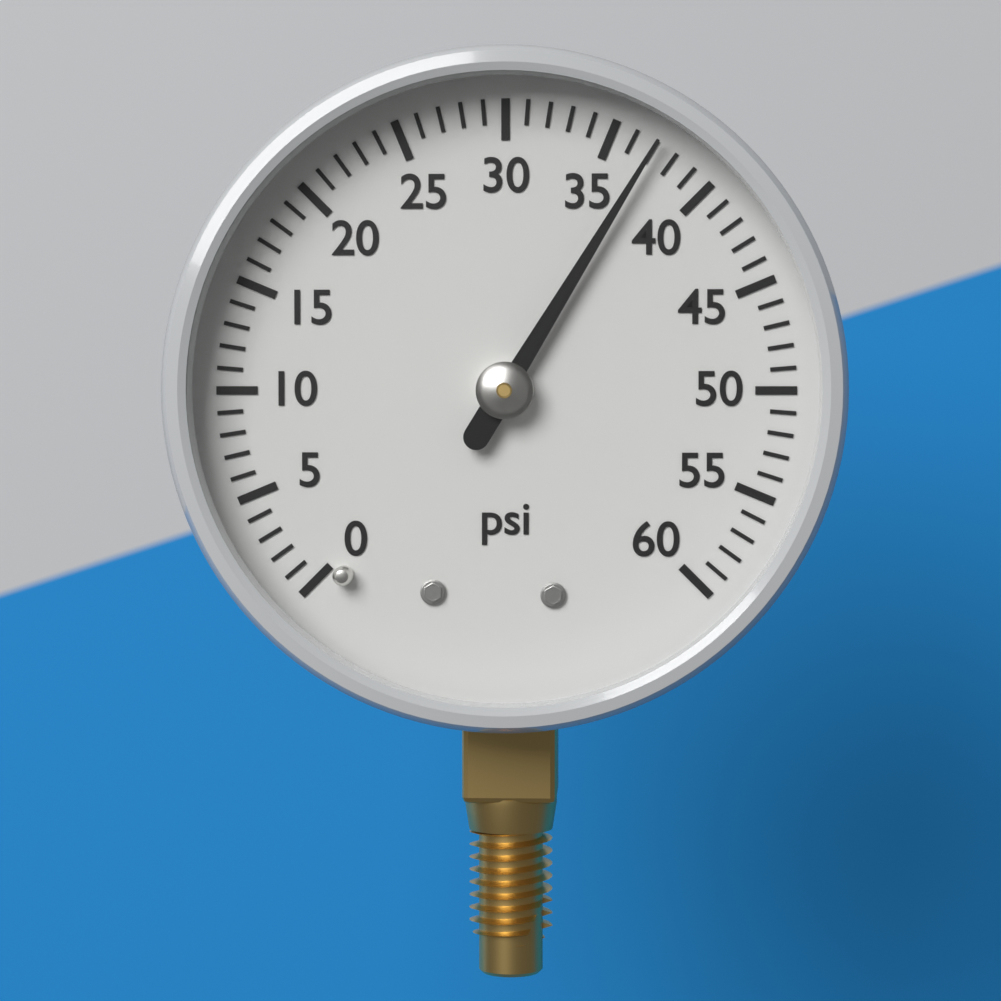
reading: 37 psi
